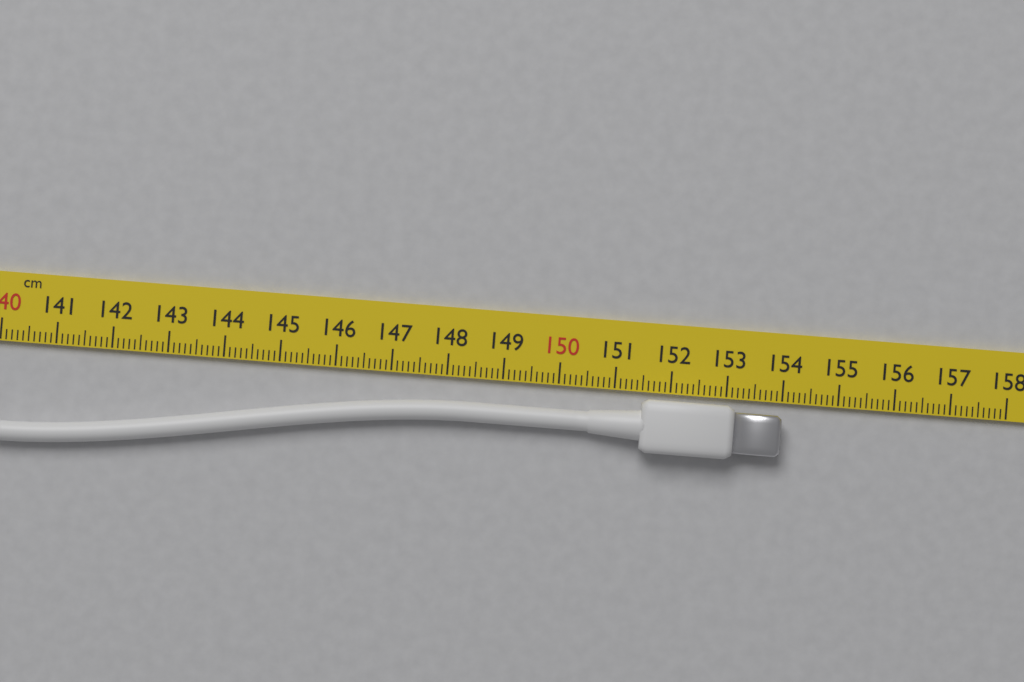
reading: 154.0 cm
